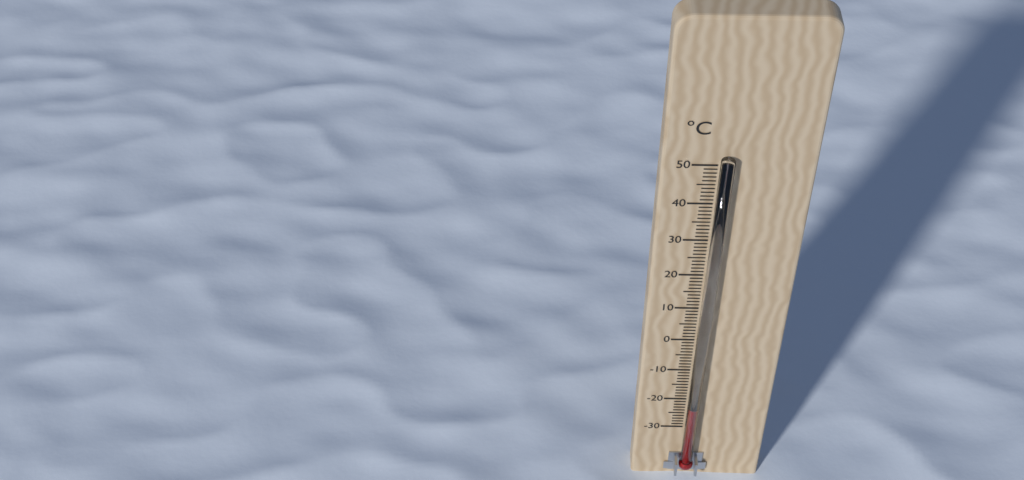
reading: -21 °C
